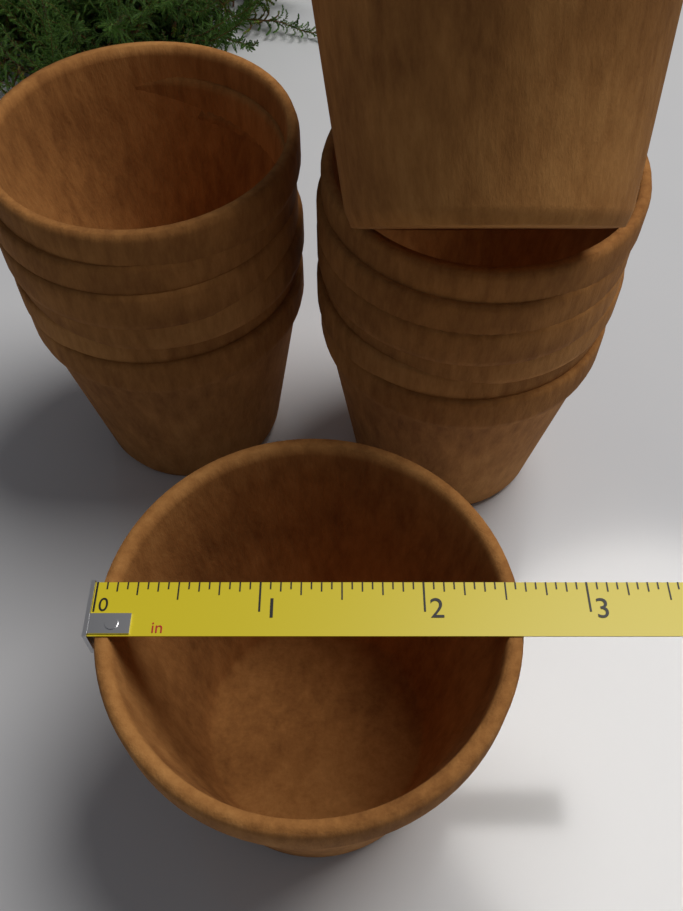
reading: 2.6000 in
